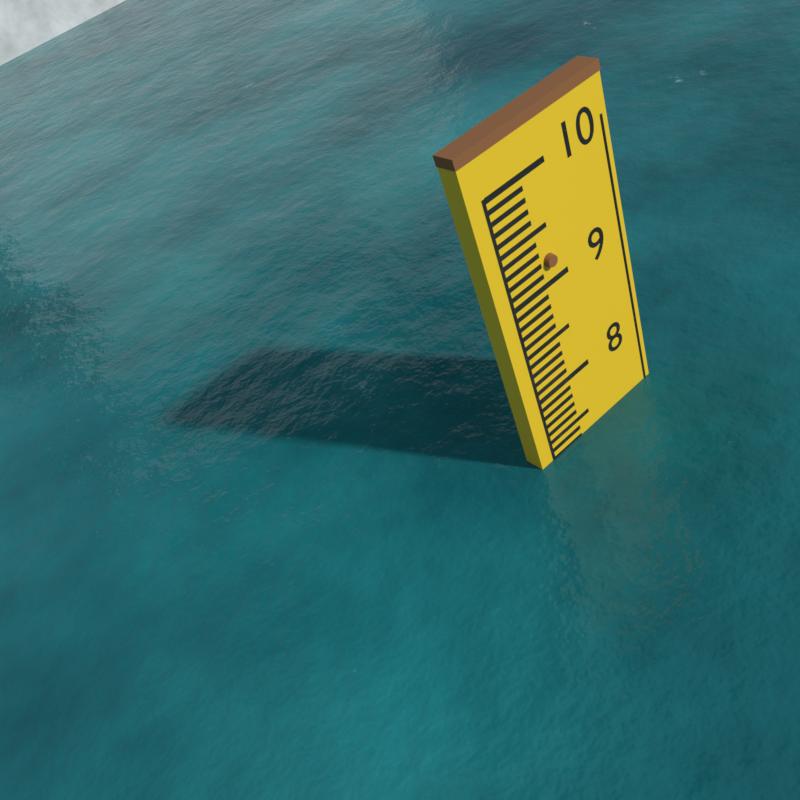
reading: 7.3 (no unit)
